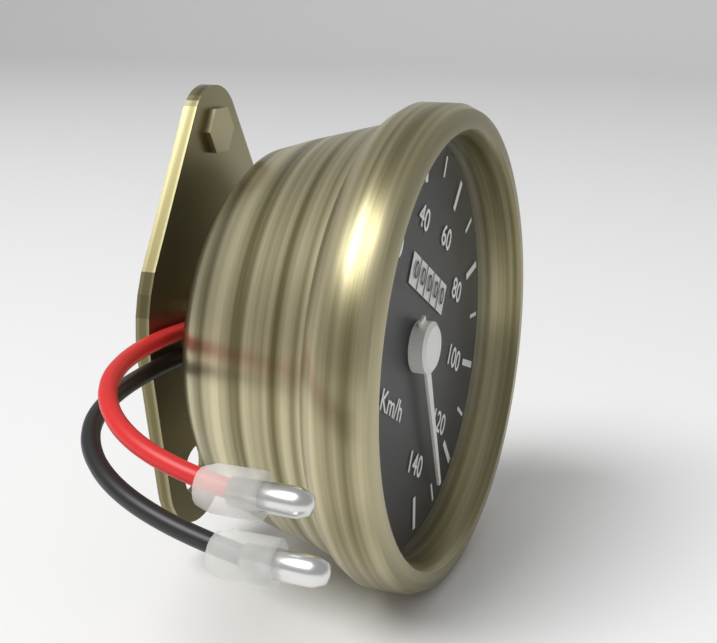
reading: 130 km/h
